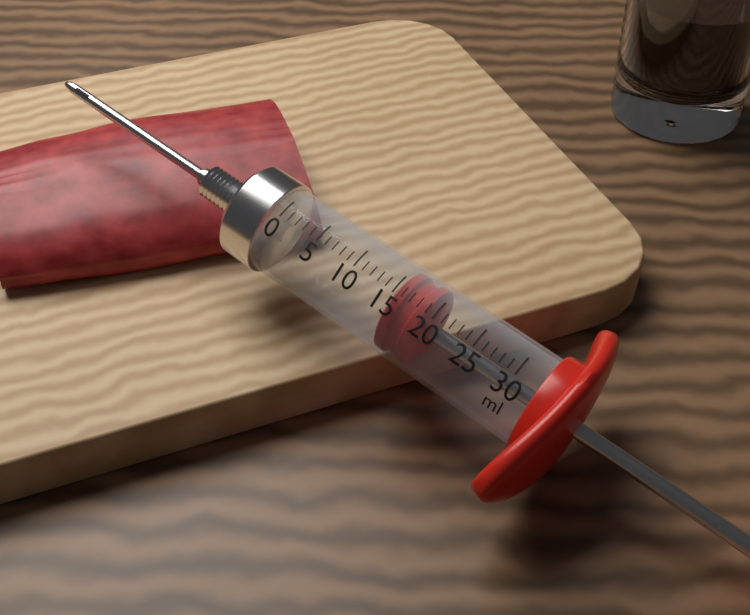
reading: 15 ml
